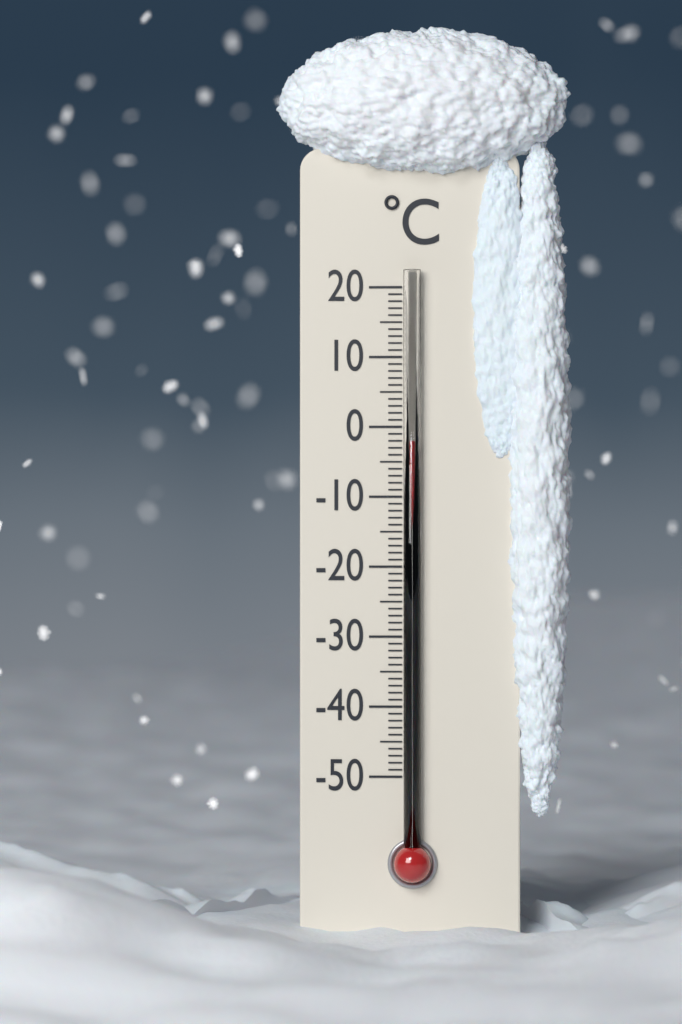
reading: -2 °C
